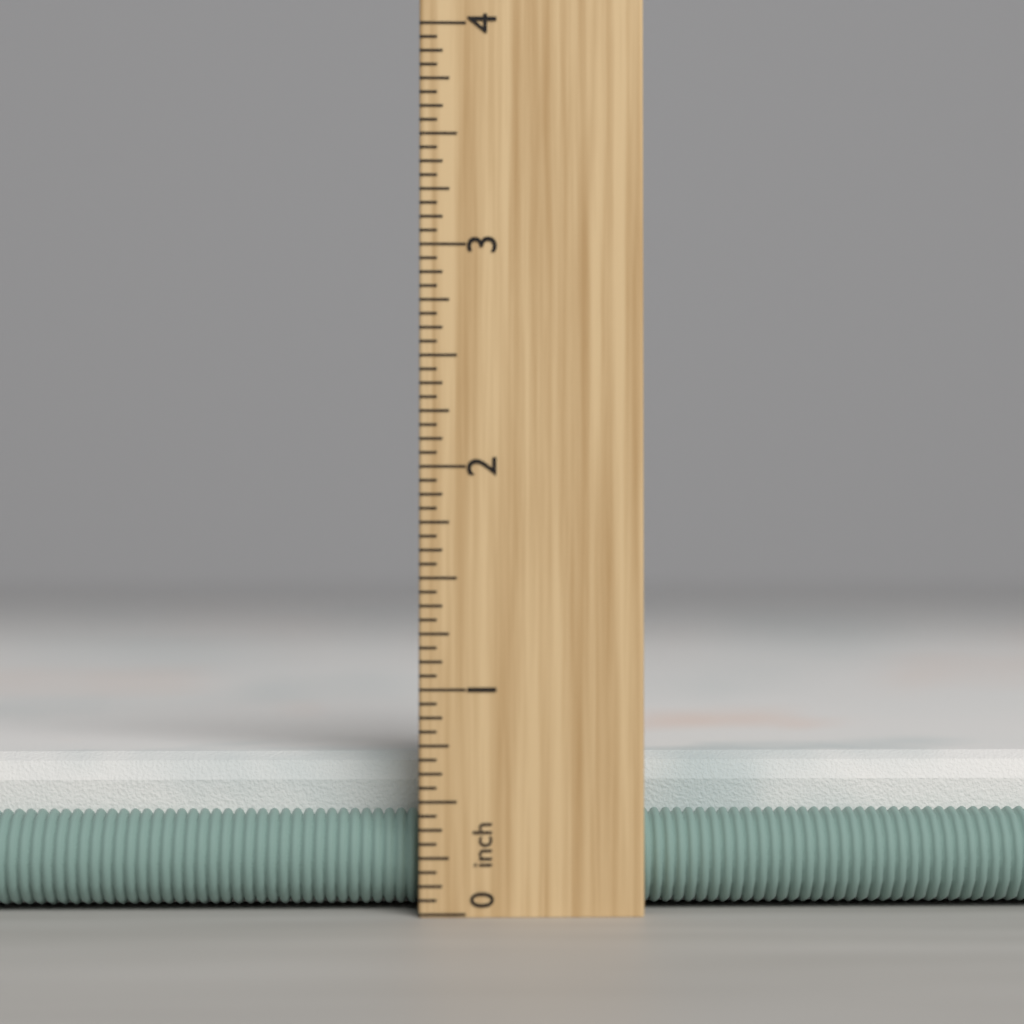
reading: 0.6875 inch
